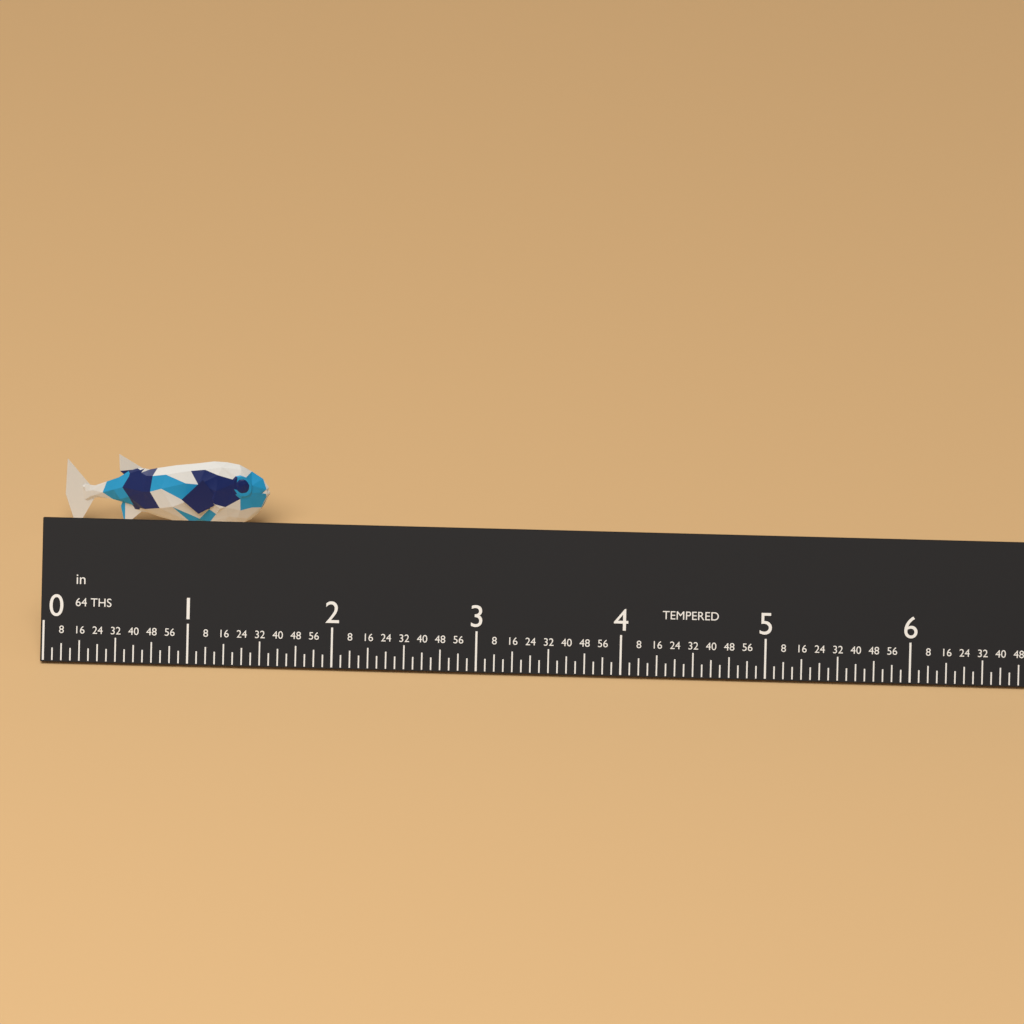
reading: 1.4375 in
